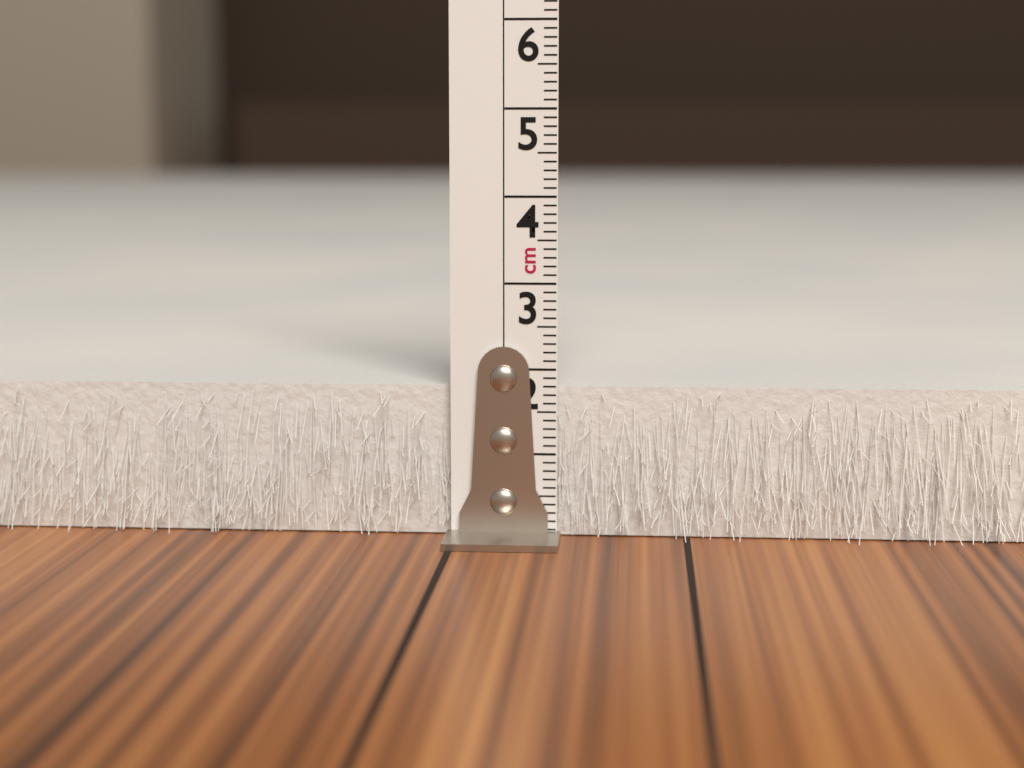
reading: 1.8 cm
